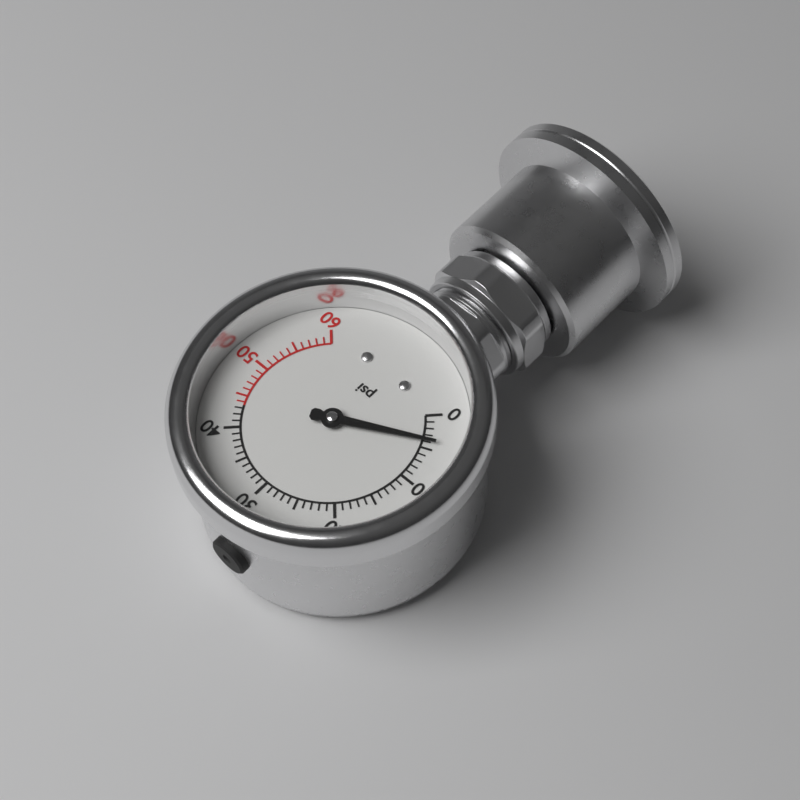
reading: 4 psi
